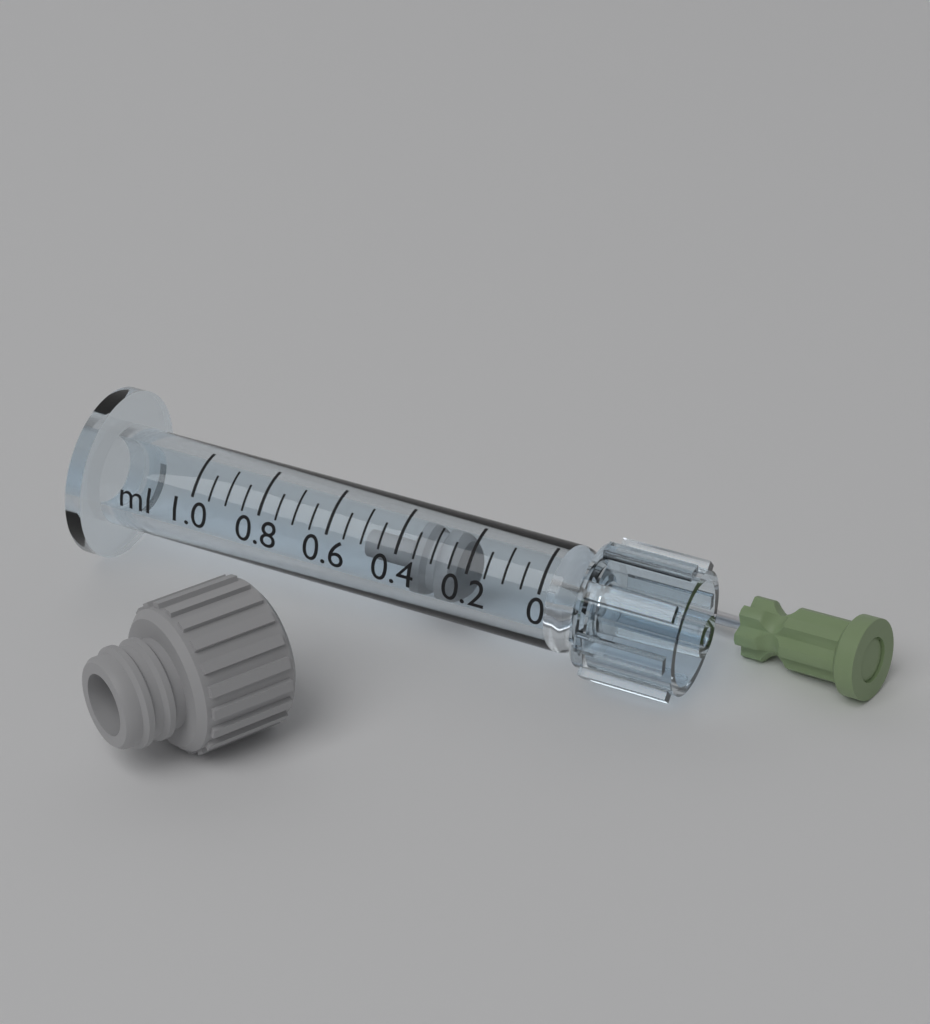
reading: 0.25 ml
